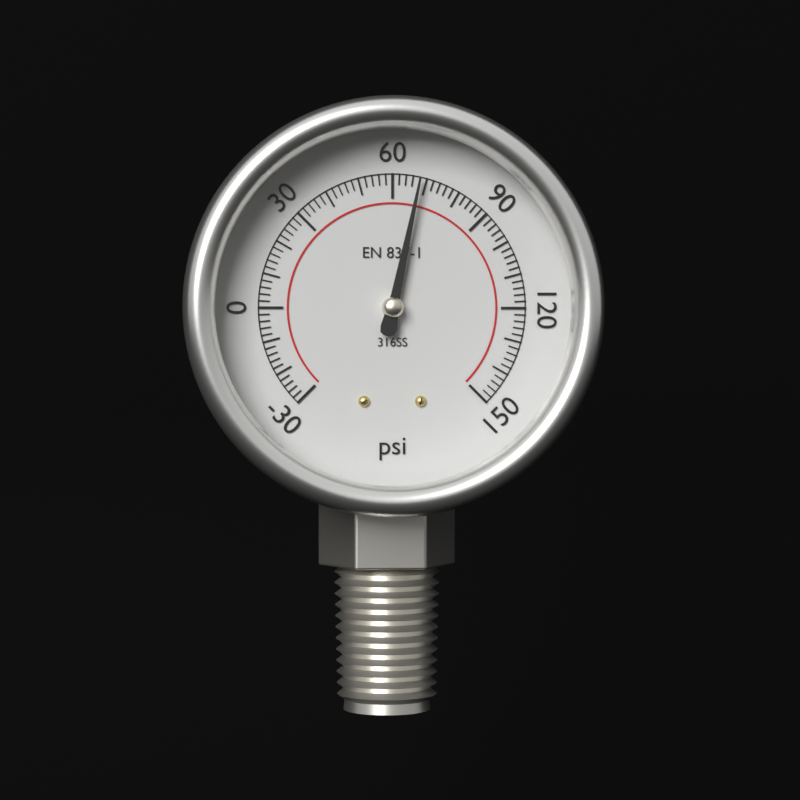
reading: 68 psi
